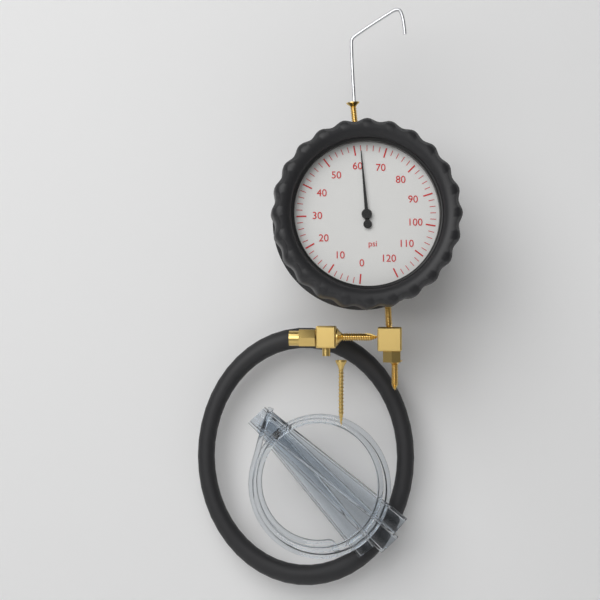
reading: 62 psi
